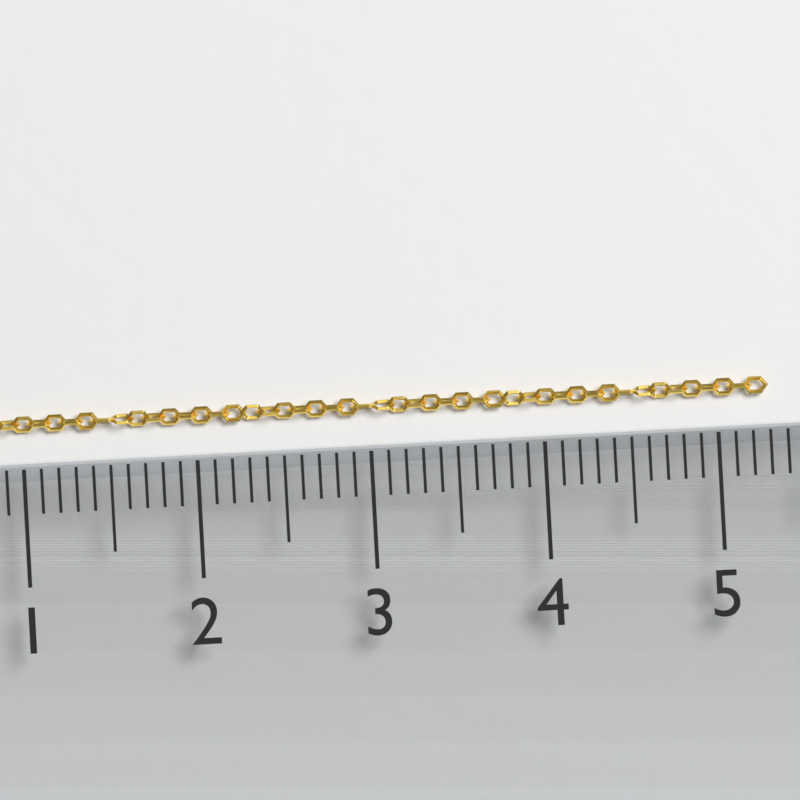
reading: 5.3 (no unit)
